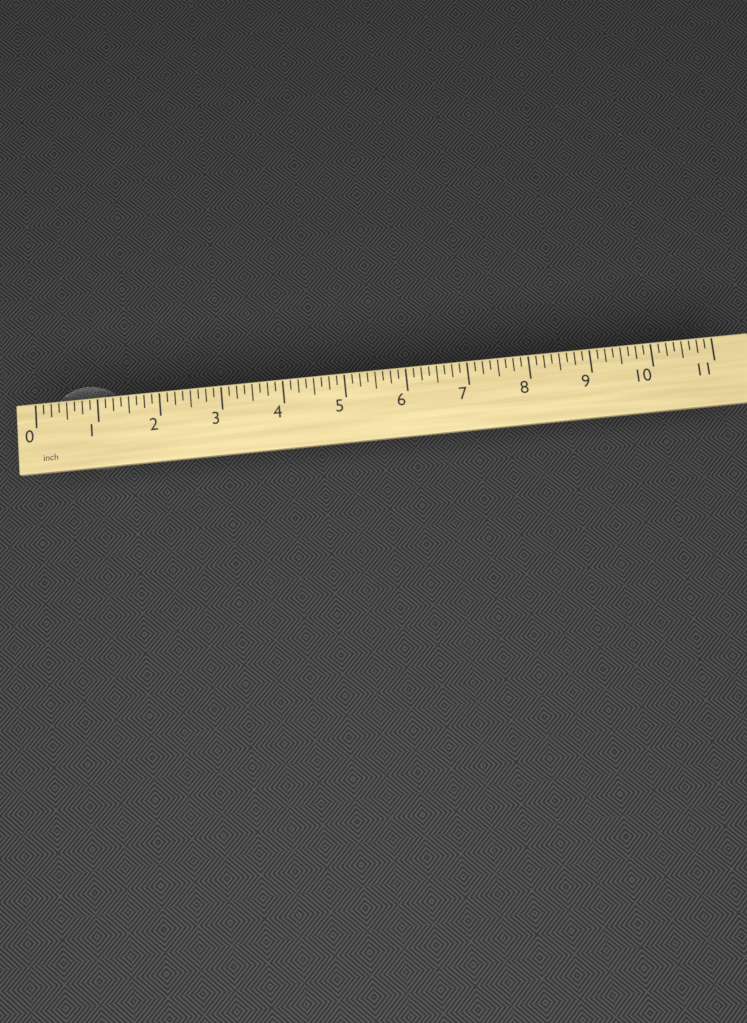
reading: 1.625 inch
